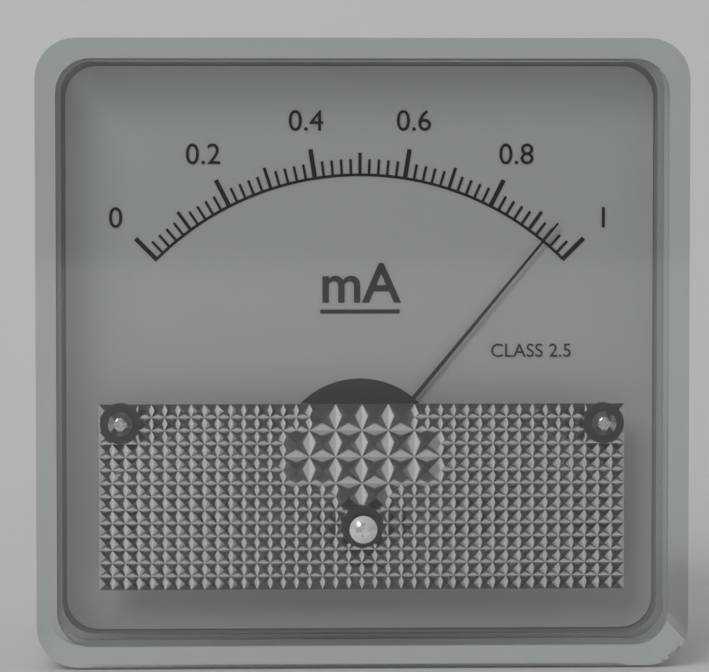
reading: 0.94 mA
